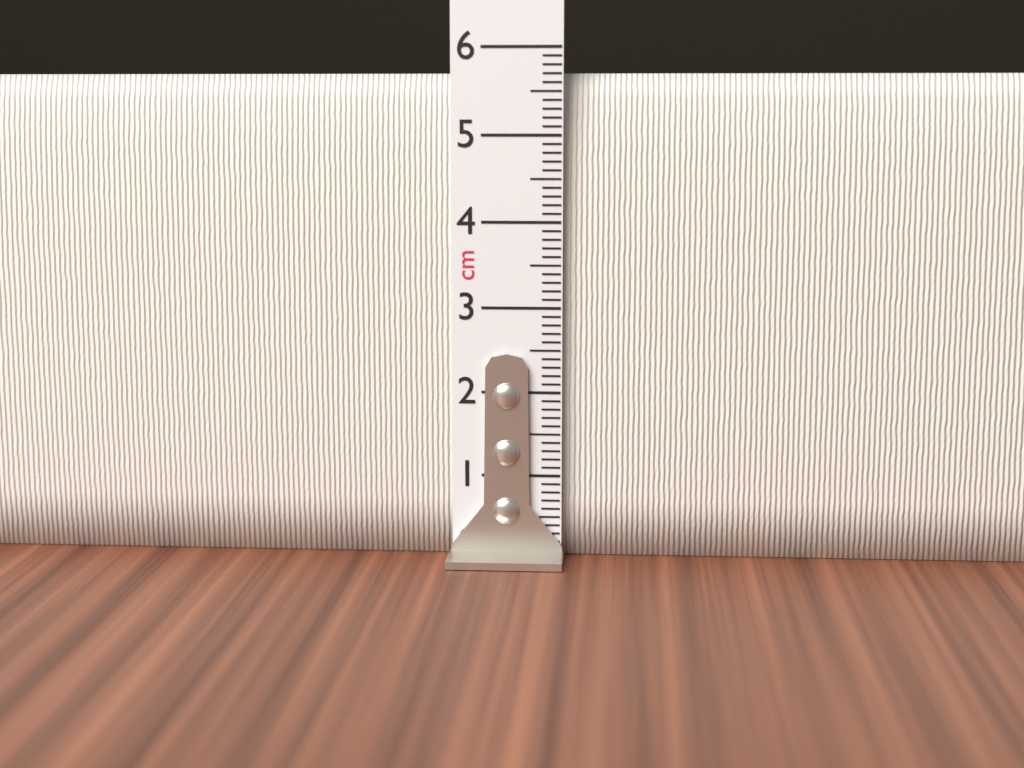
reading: 5.7 cm
